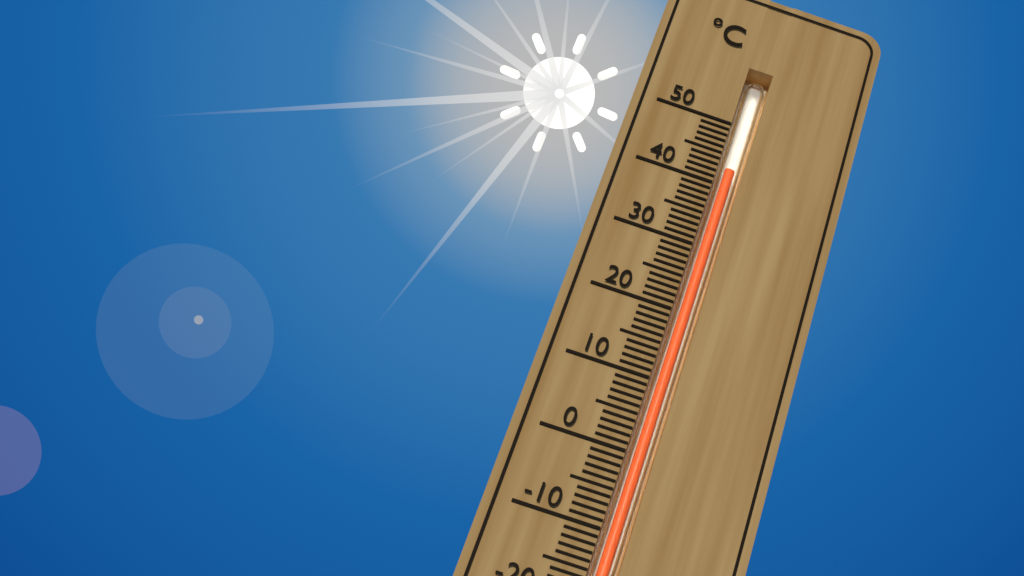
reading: 43 °C
